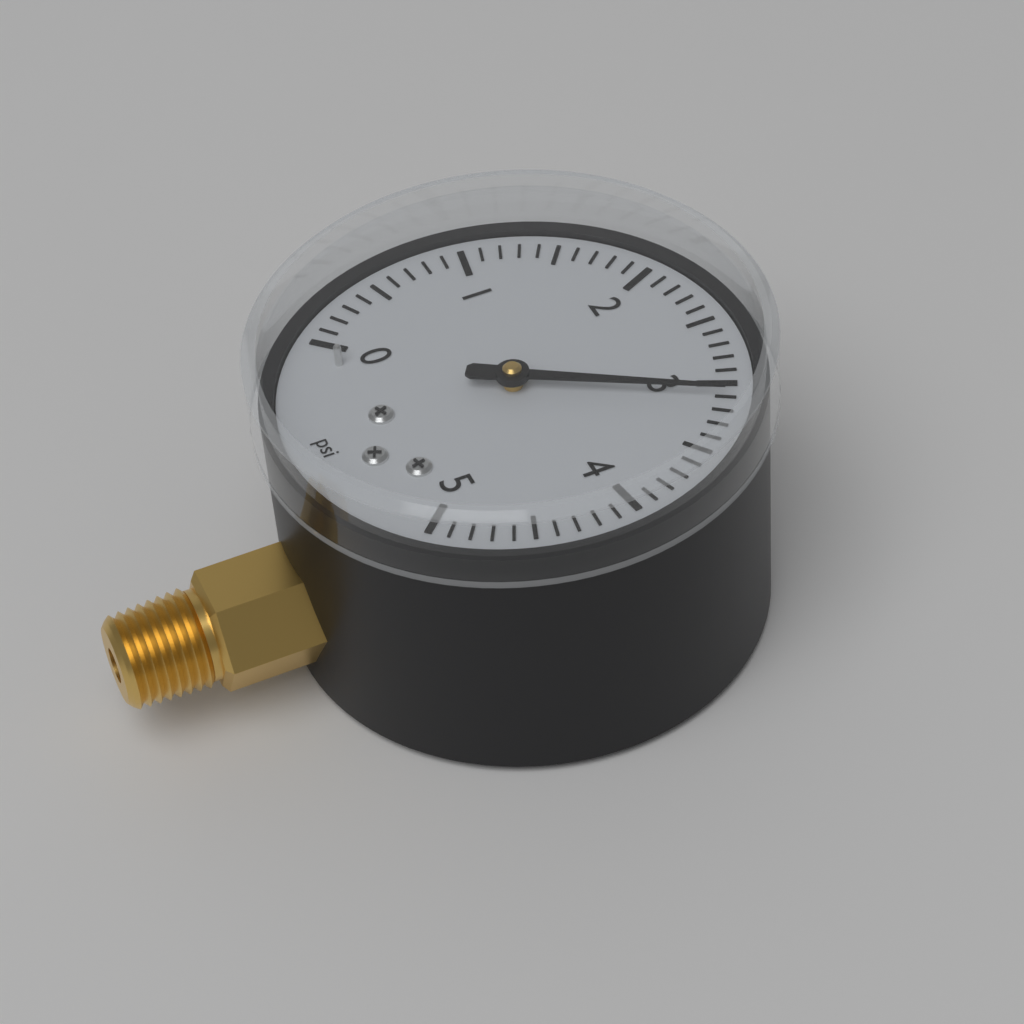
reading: 3.1 psi
